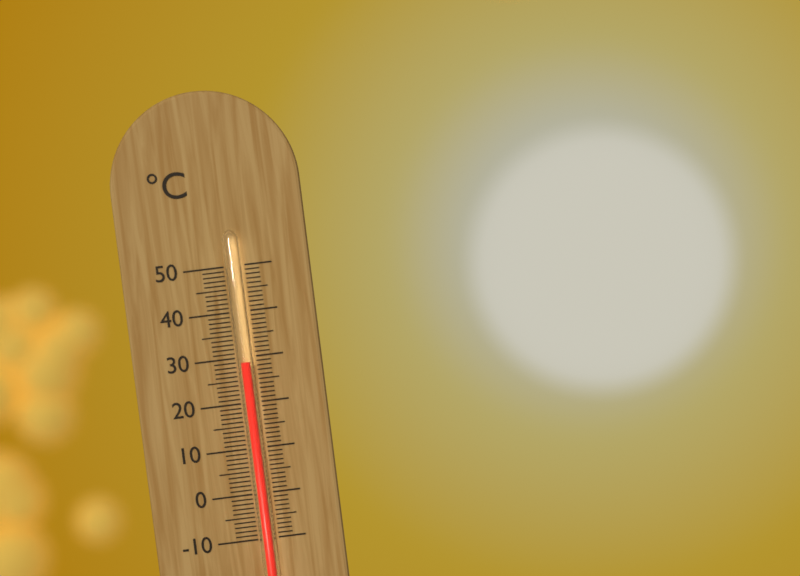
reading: 29 °C
